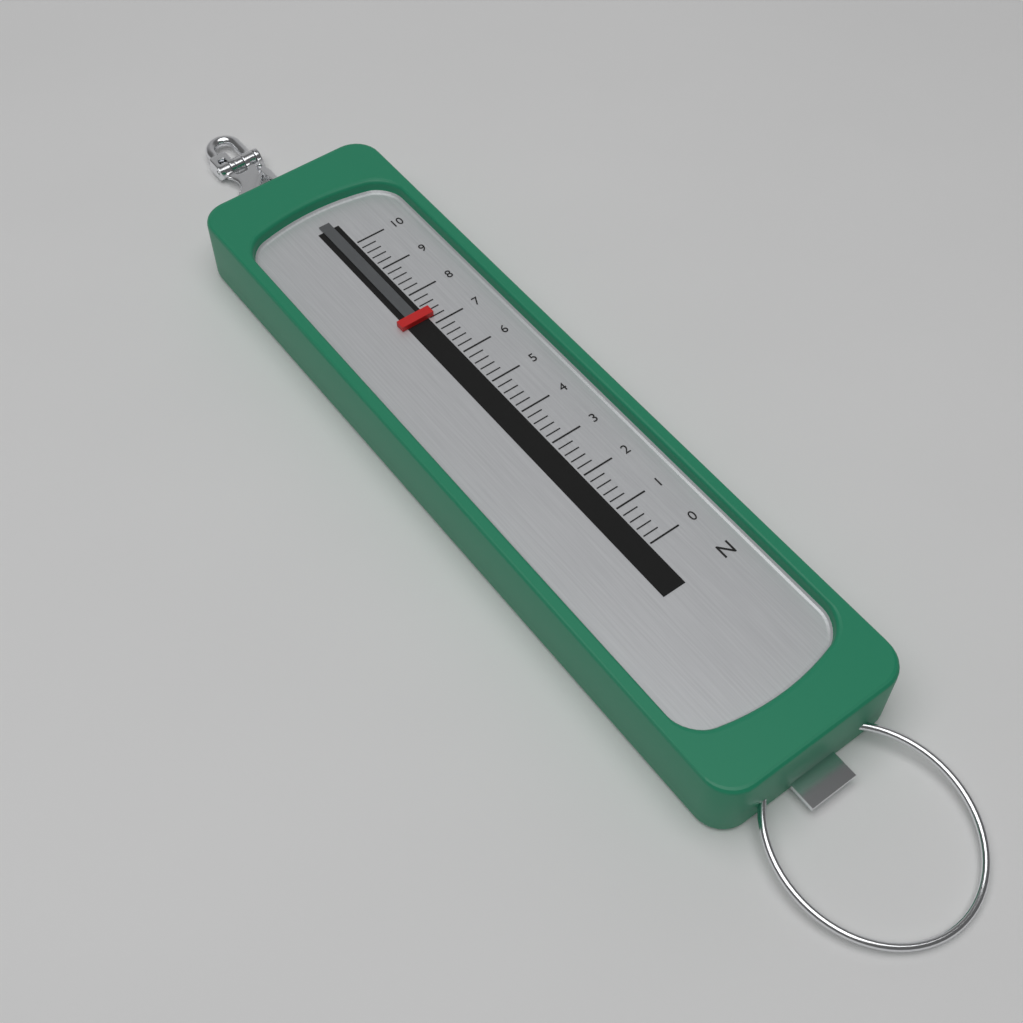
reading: 7.2 N
